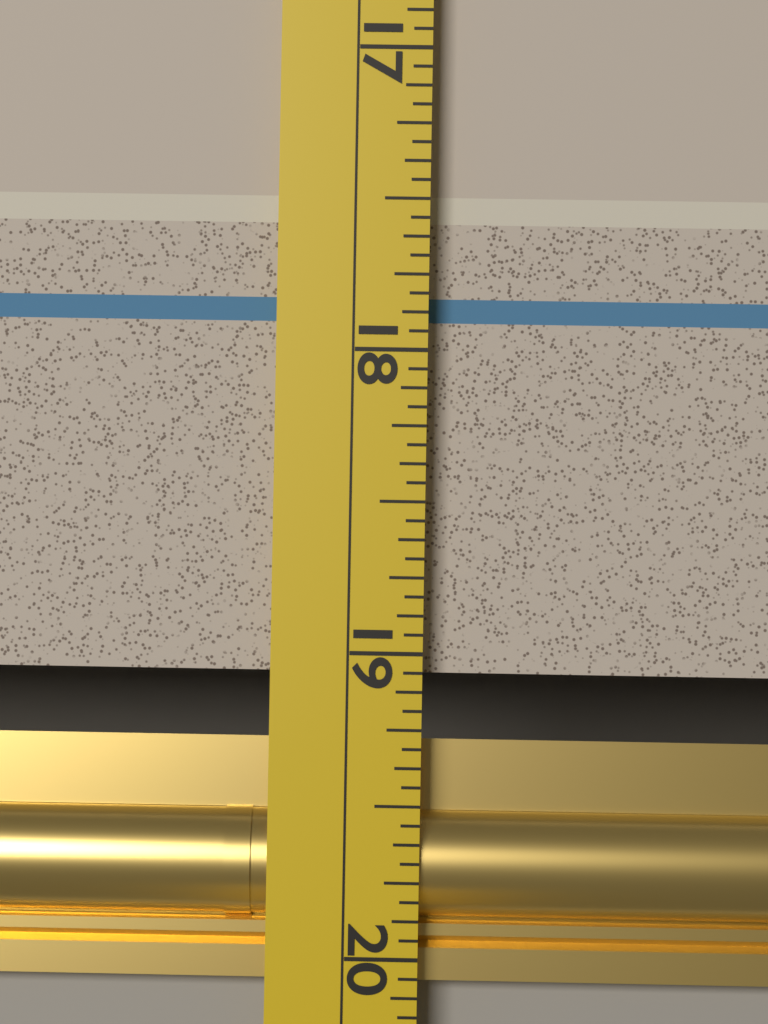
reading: 19.0625 (no unit)
